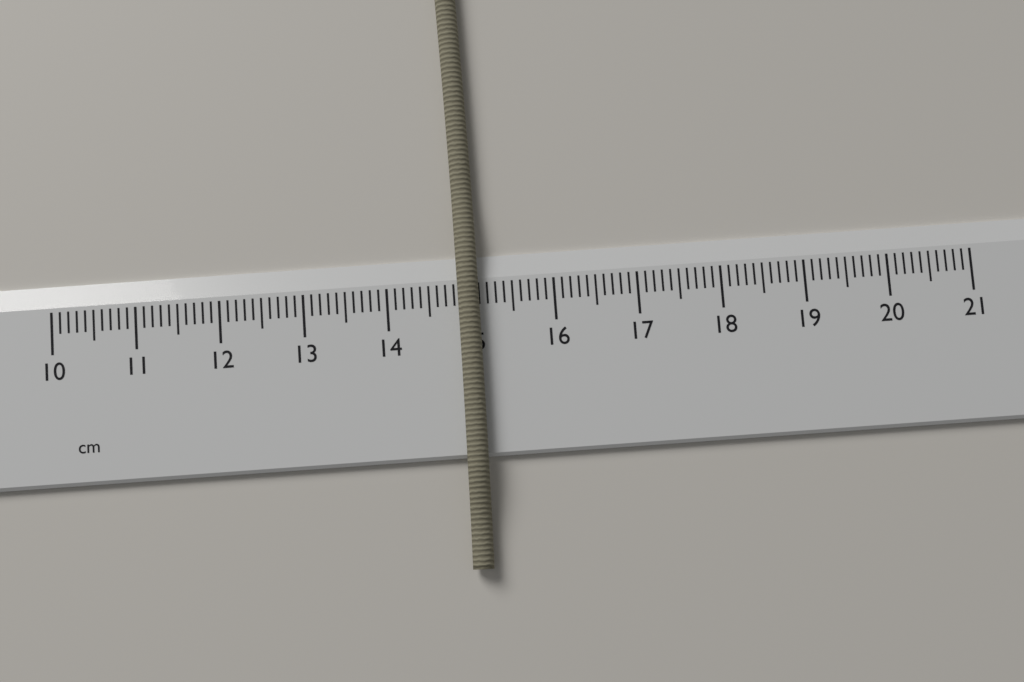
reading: 15.1 cm
